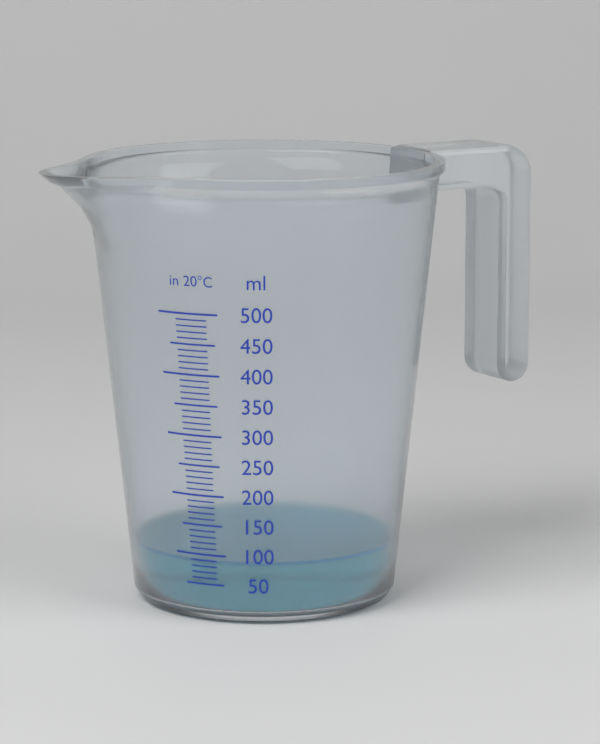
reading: 90 ml
